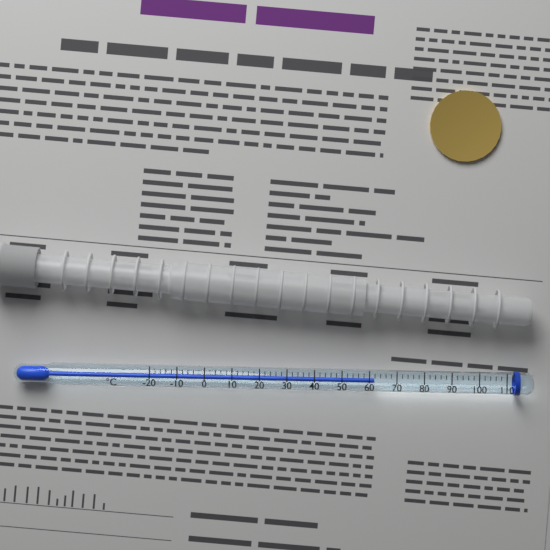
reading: 62 °C
